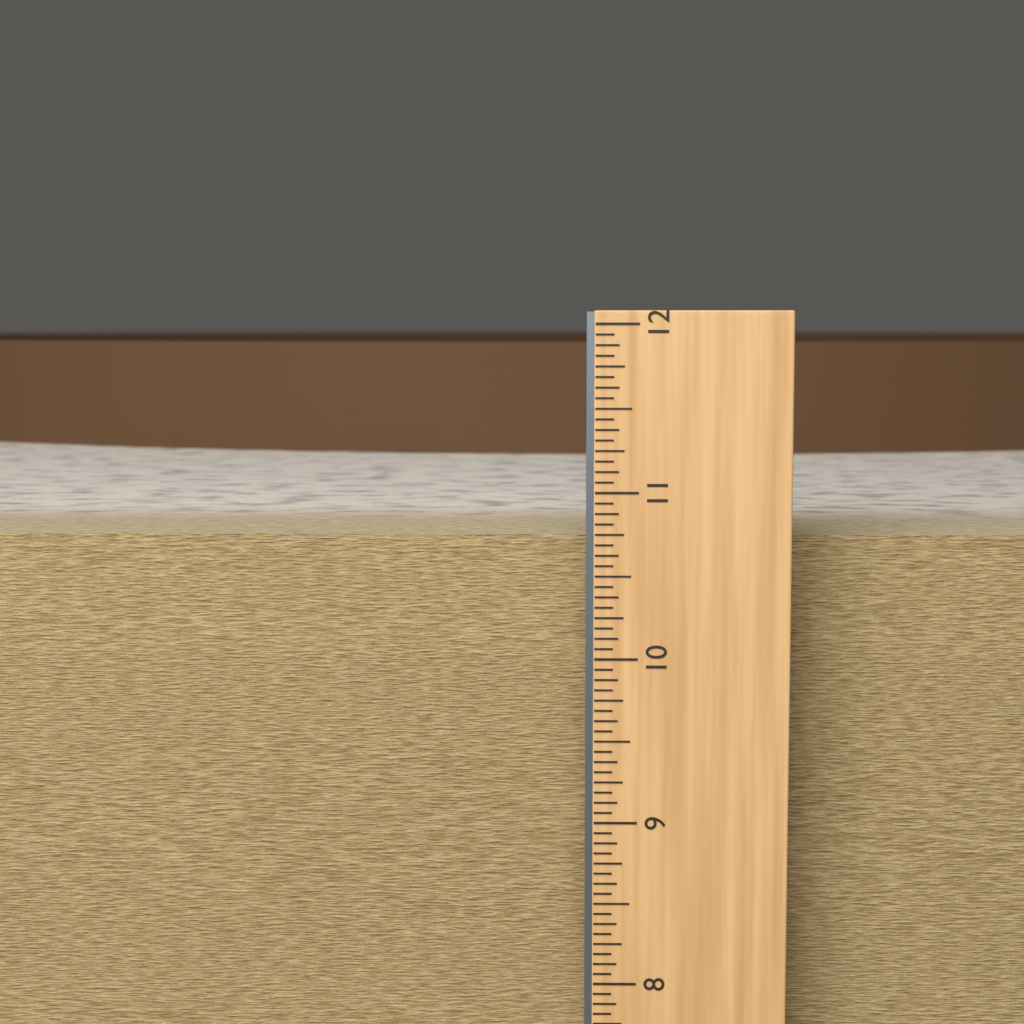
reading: 10.6875 in
